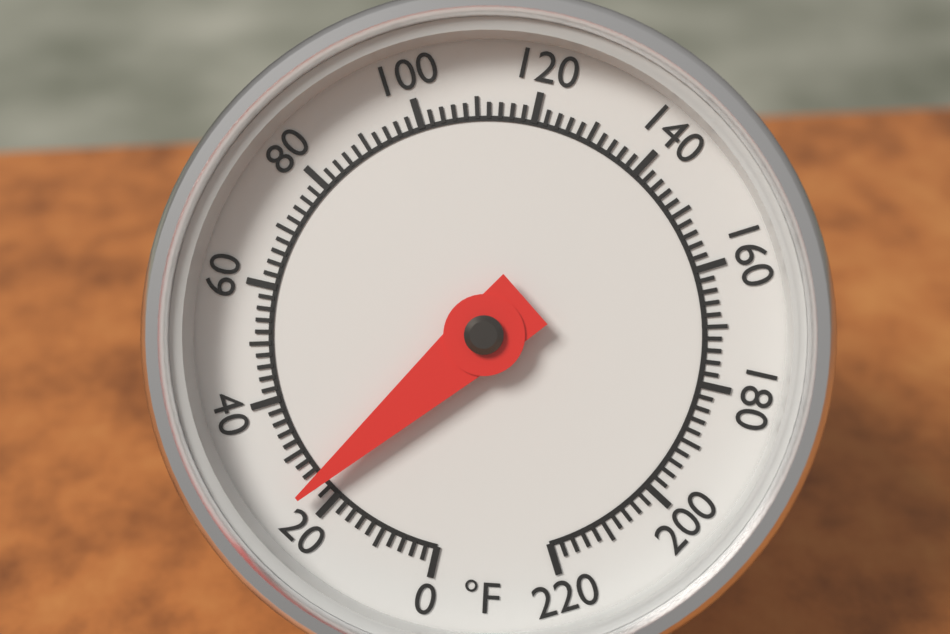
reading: 24 °F
